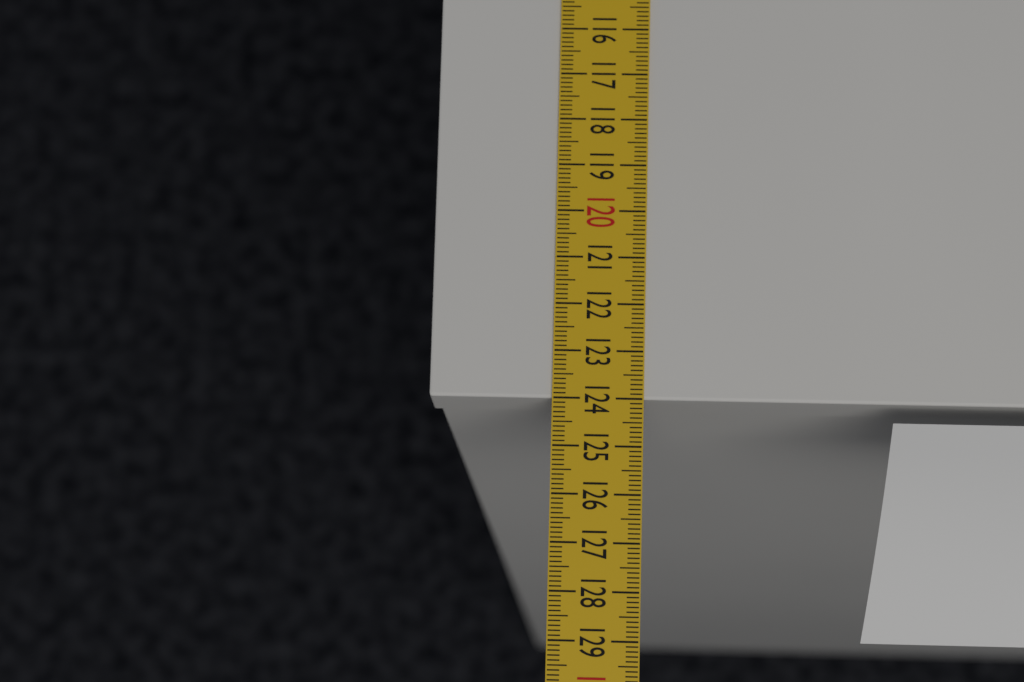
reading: 124.0 cm
